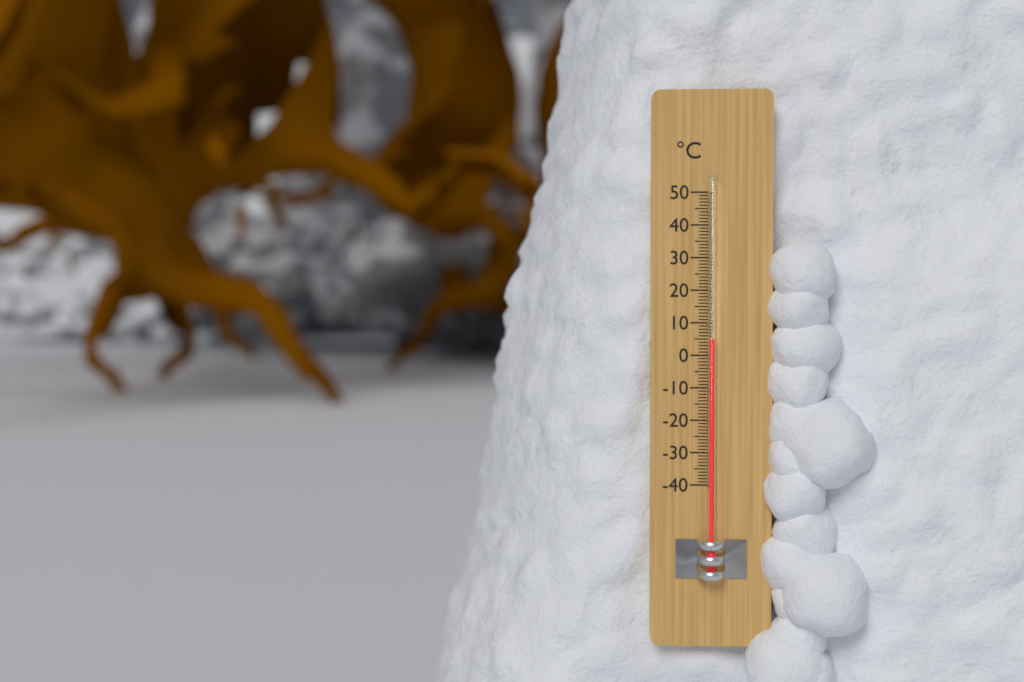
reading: 5 °C
